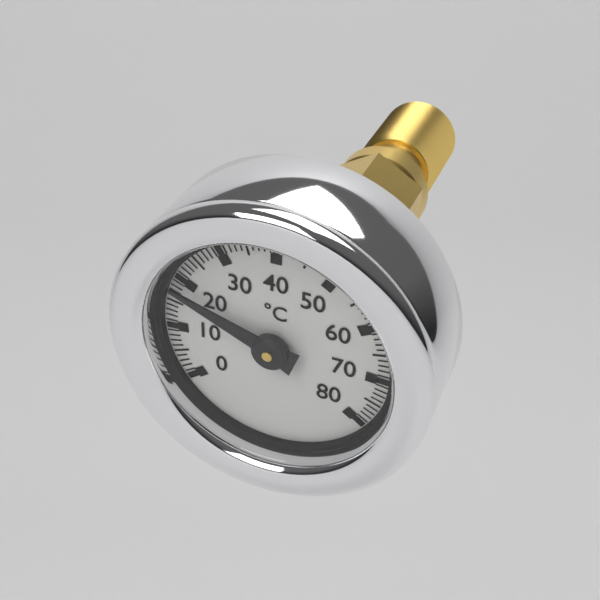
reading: 18 °C
